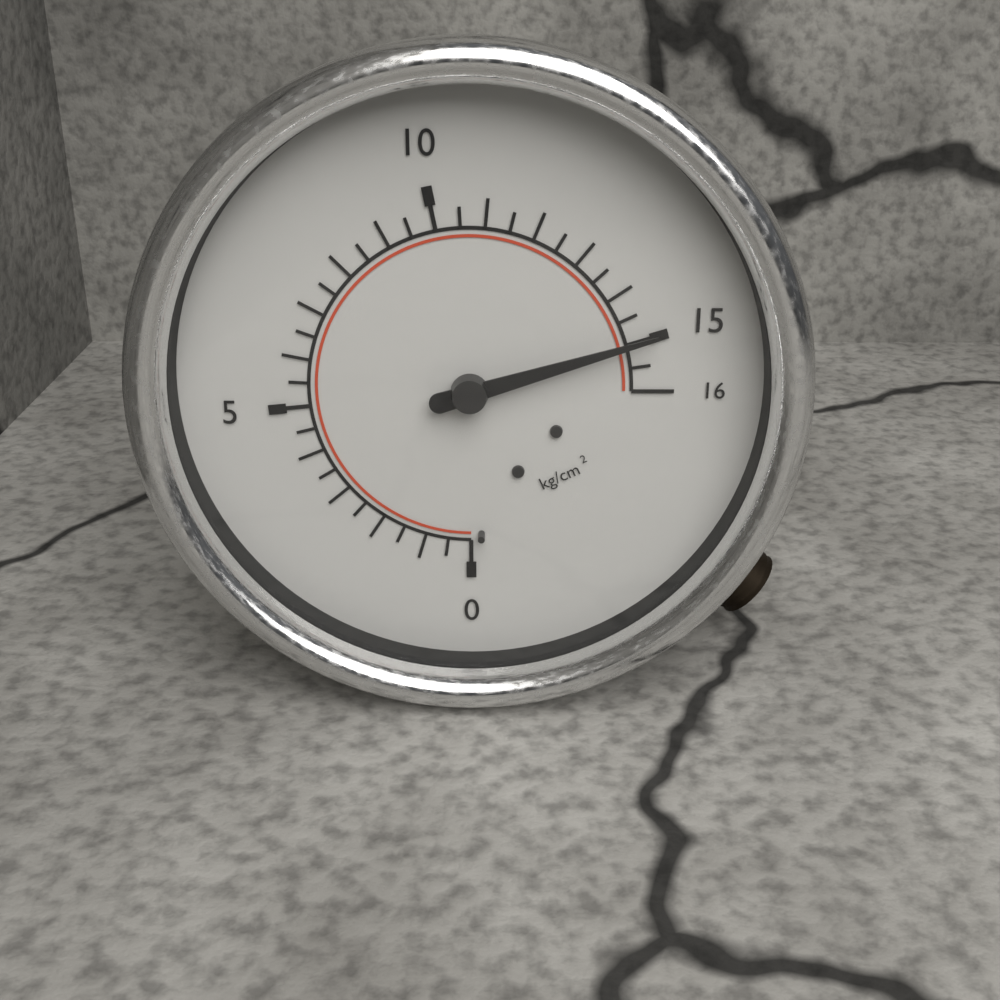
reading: 15.0 kg/cm²
